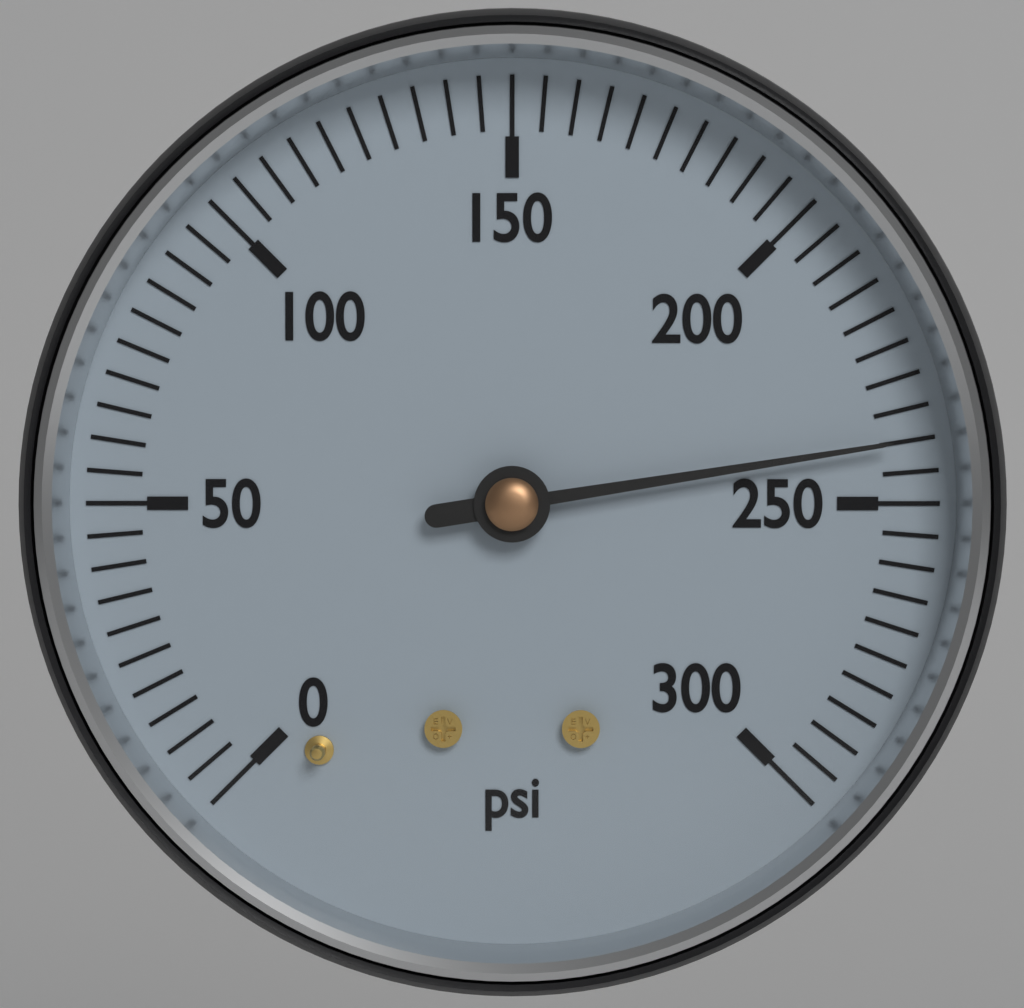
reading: 240 psi
